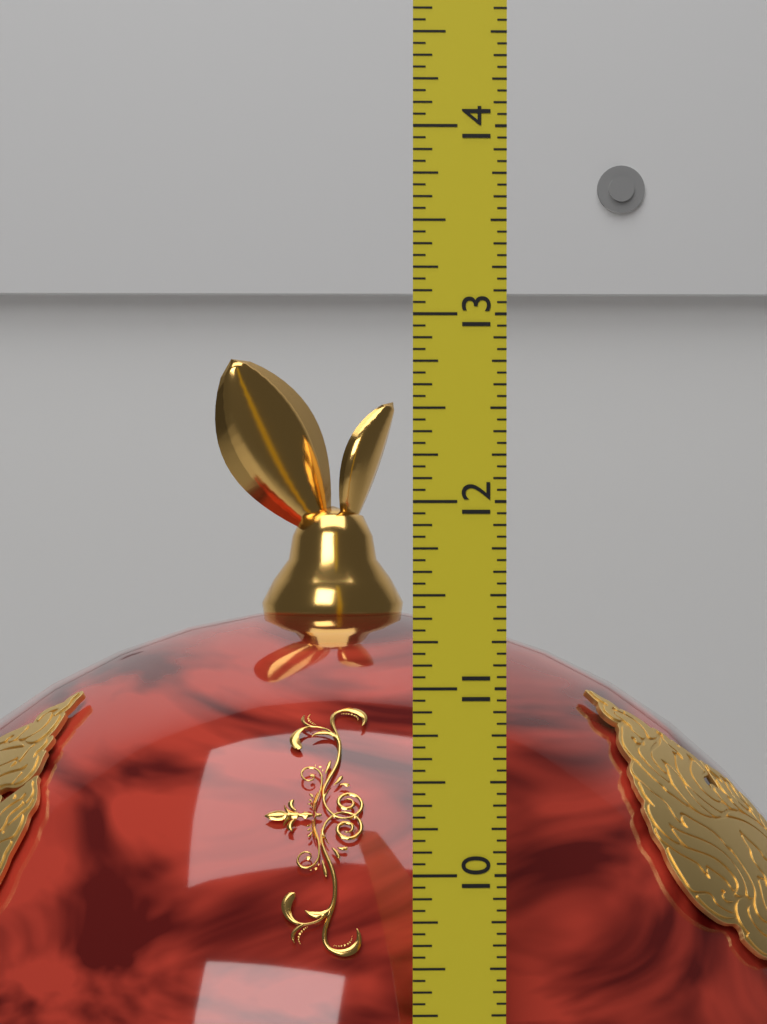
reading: 12.8750 (no unit)
